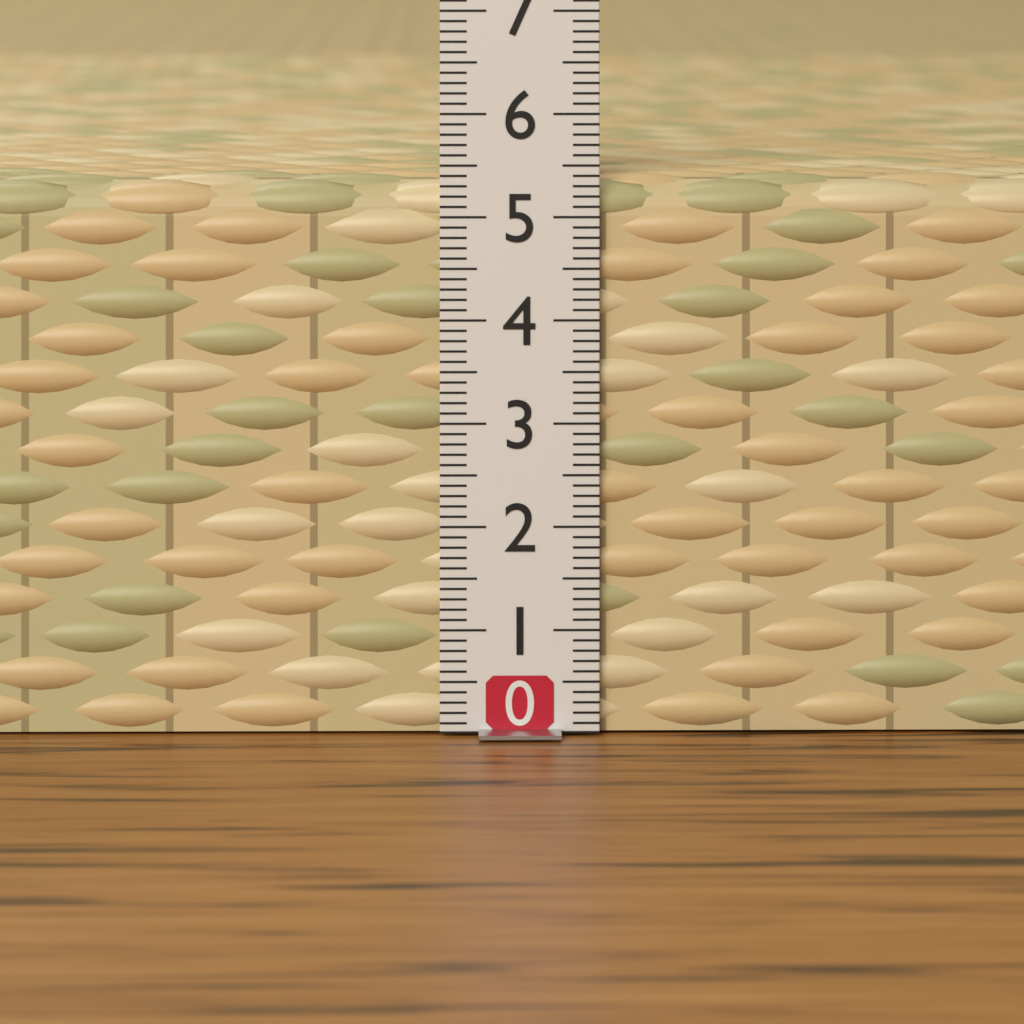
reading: 5.4 (no unit)
